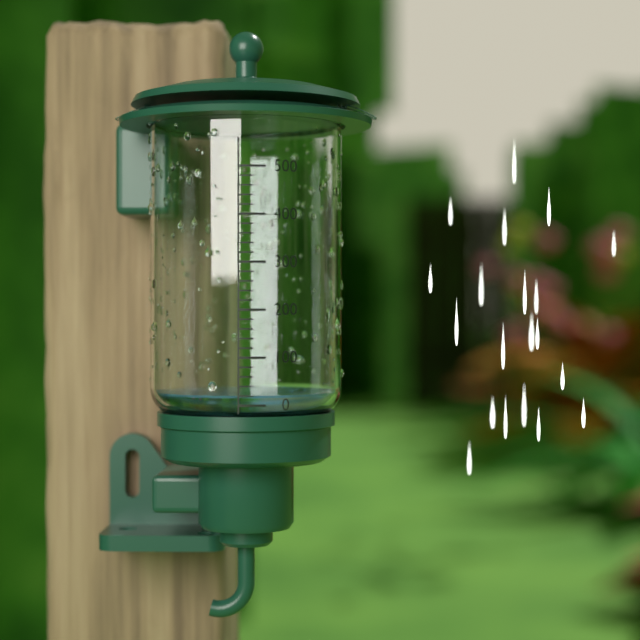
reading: 20 (no unit)
